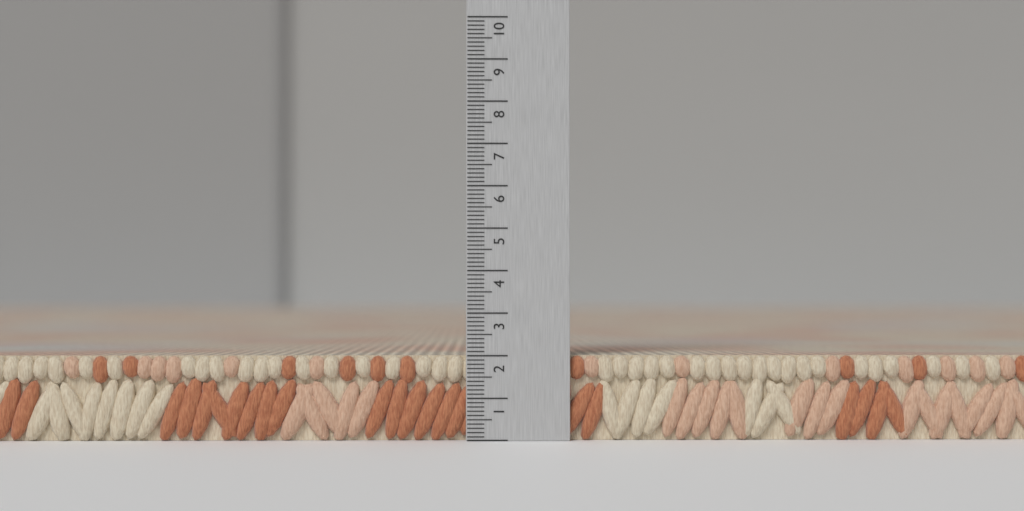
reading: 2.0 (no unit)
